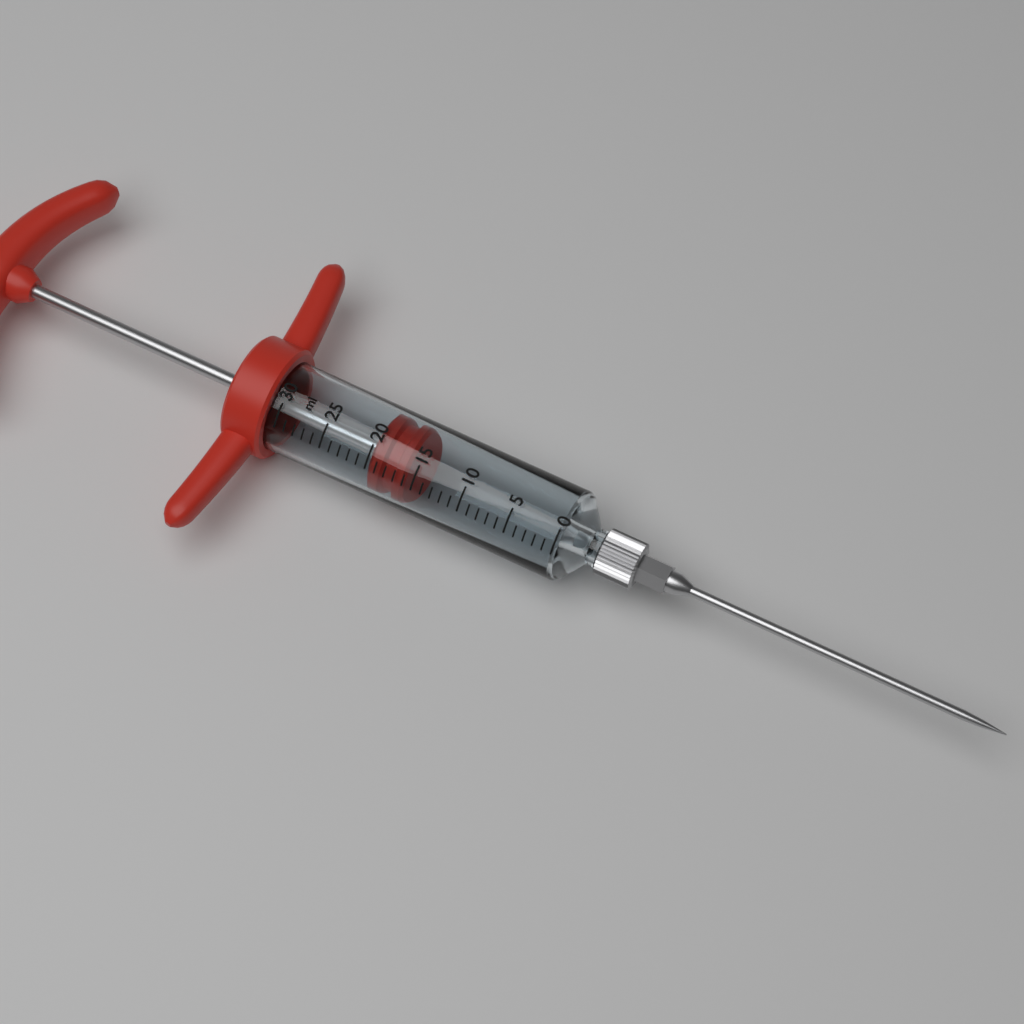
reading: 16 ml
